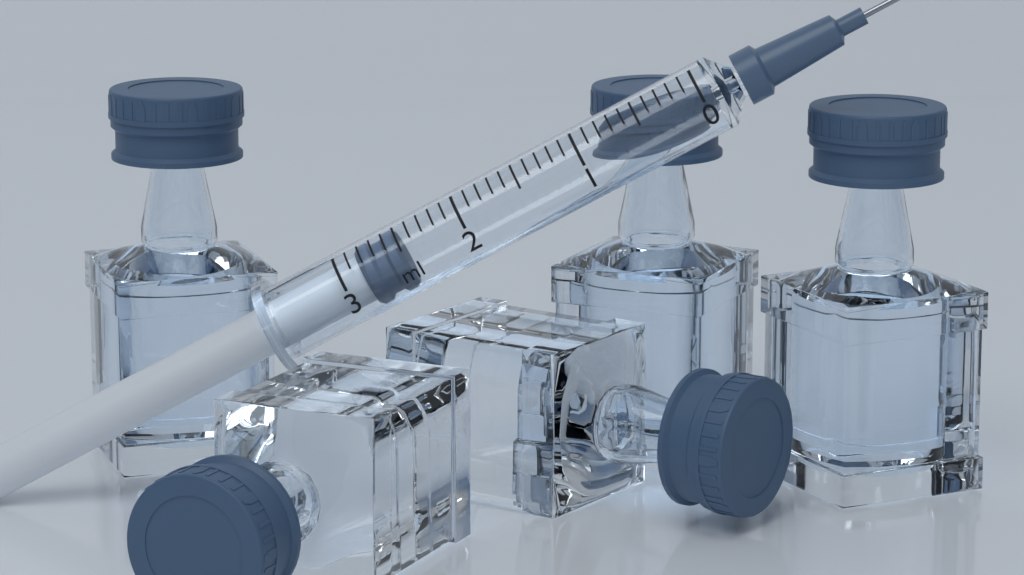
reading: 2.5 ml
